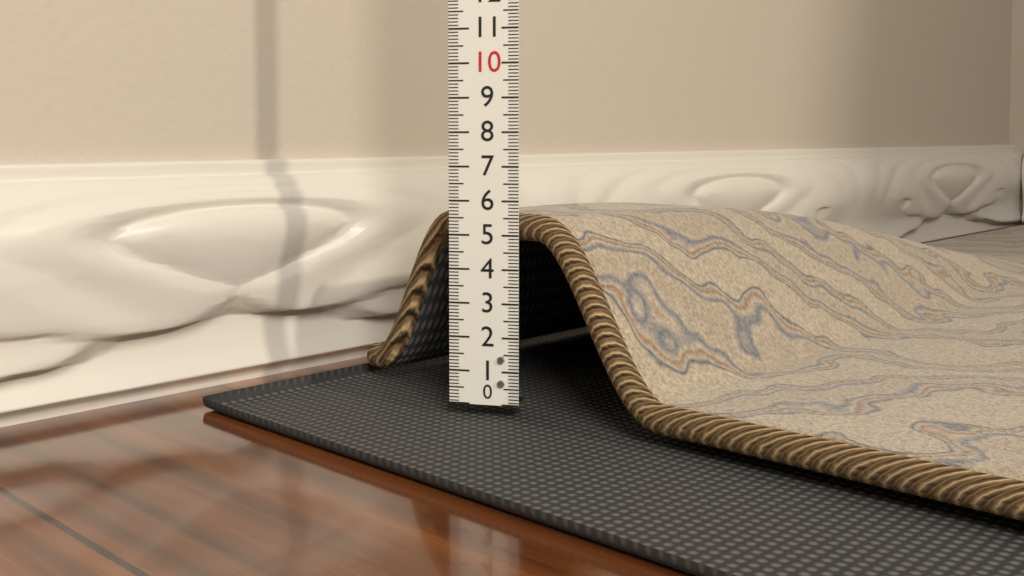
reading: 5.6 (no unit)
